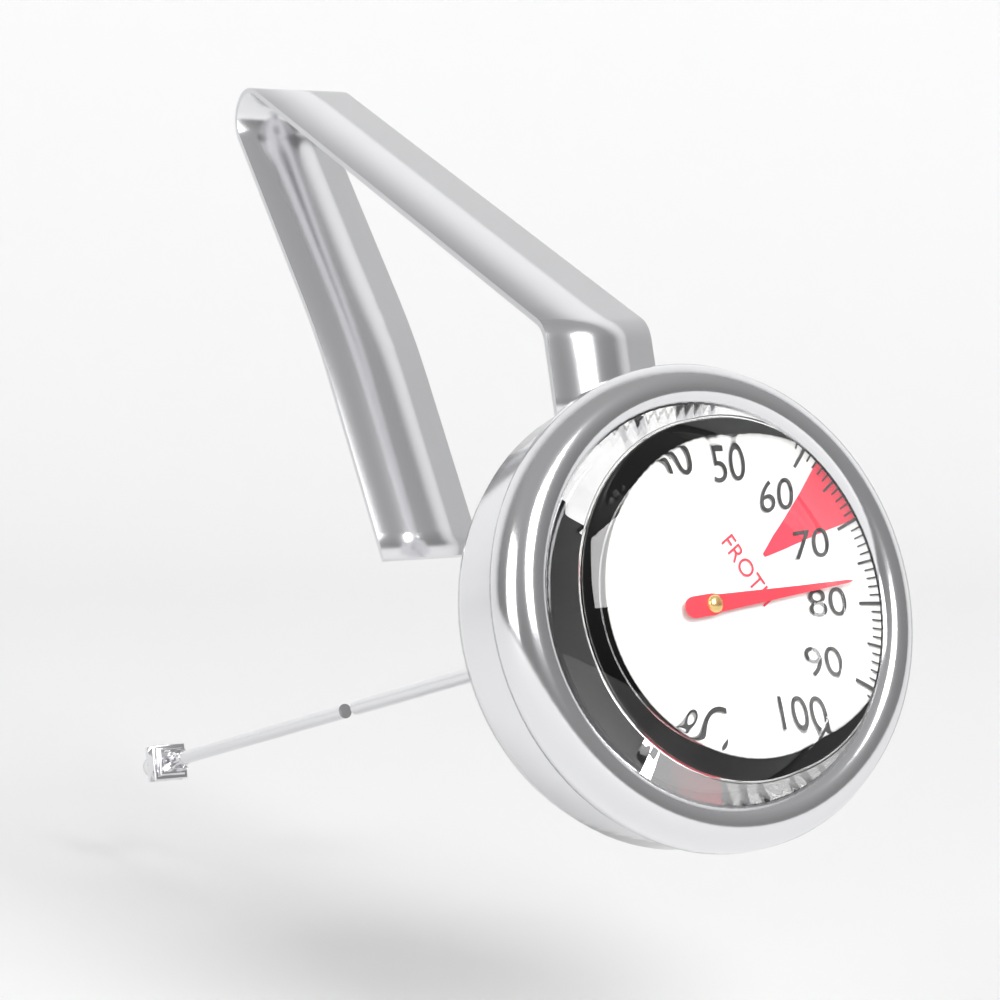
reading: 77 °C
